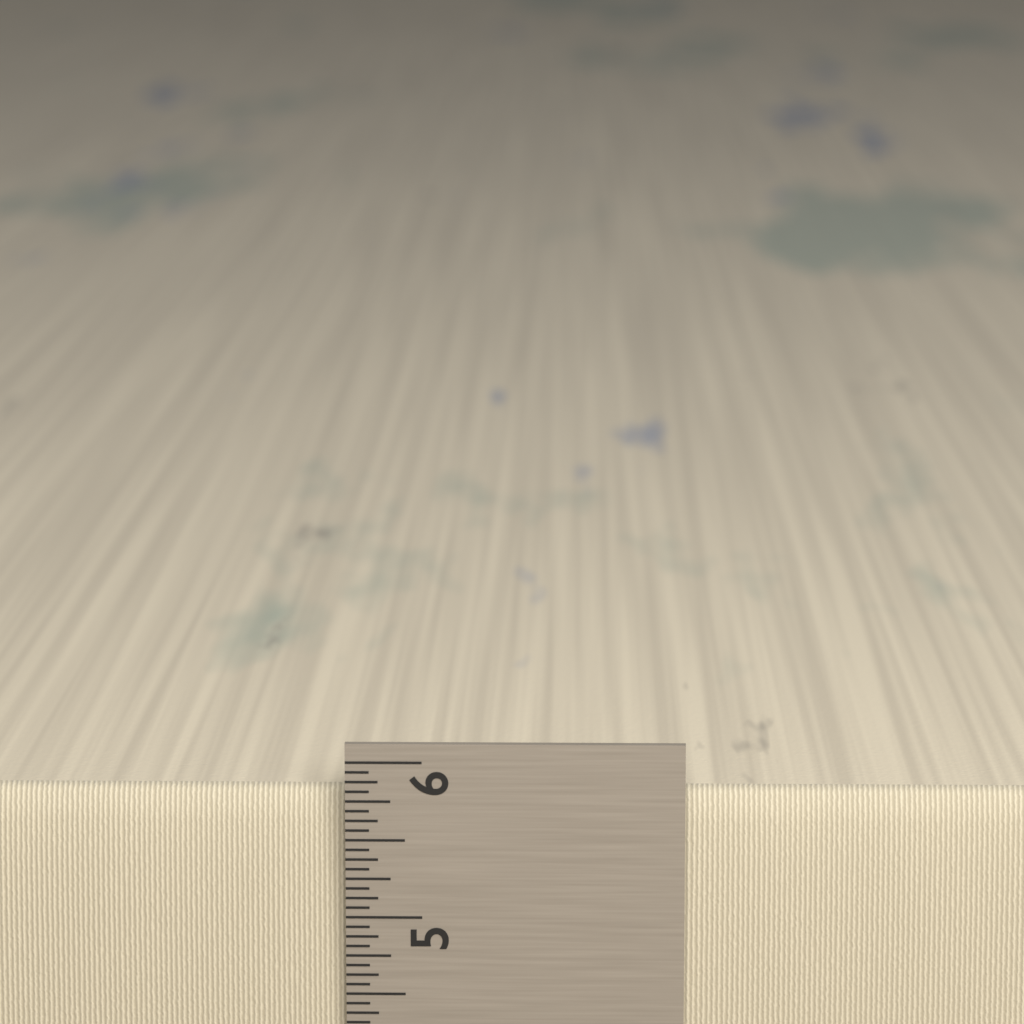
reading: 5.8125 in
